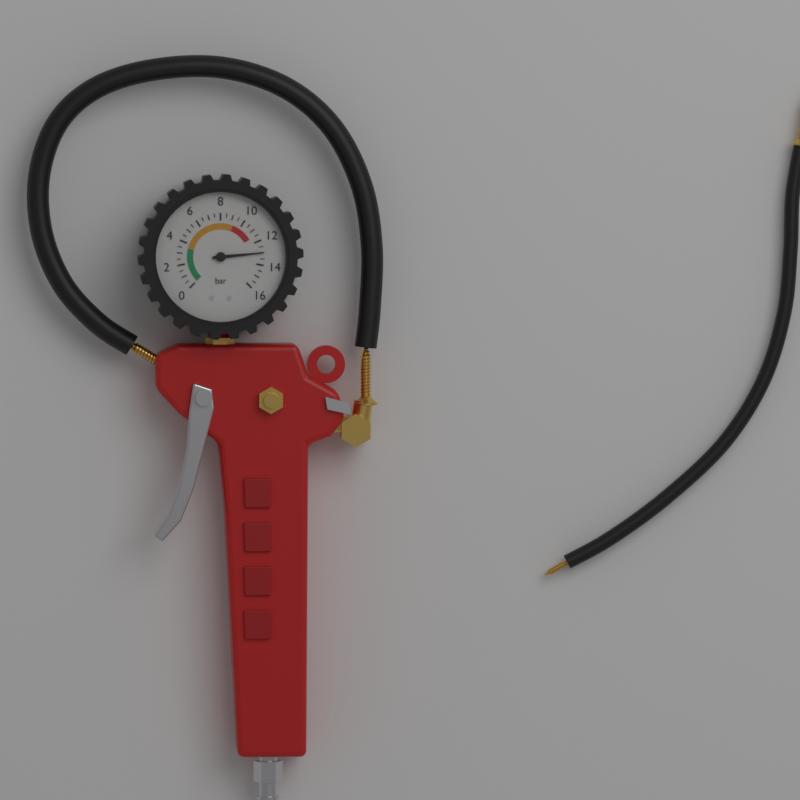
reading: 13.0 bar
